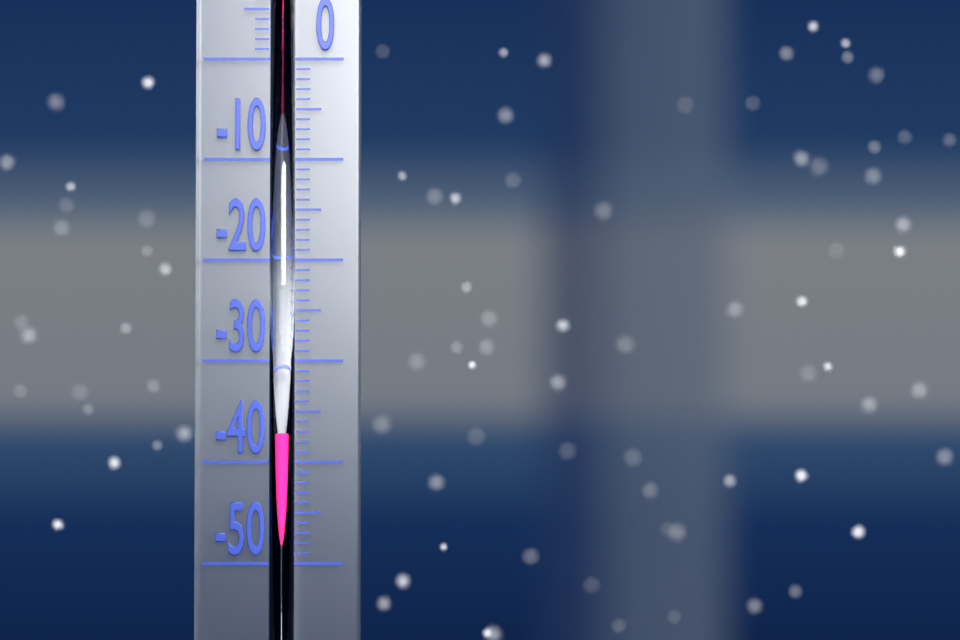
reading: -37 °C
